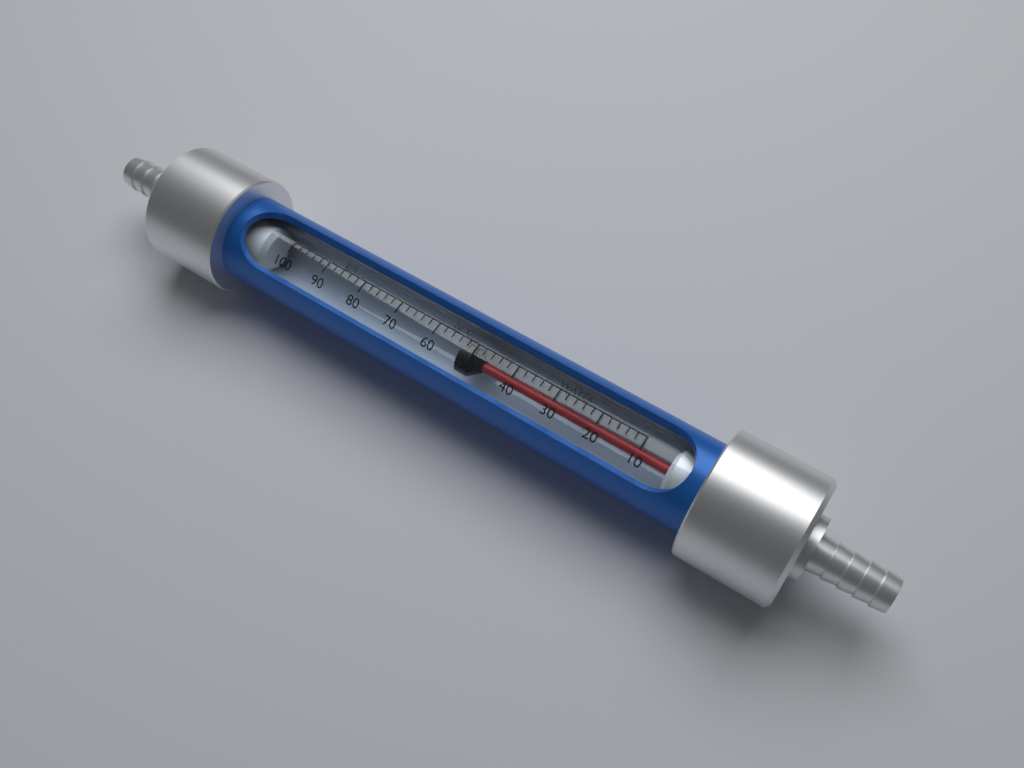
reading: 54 L/h
